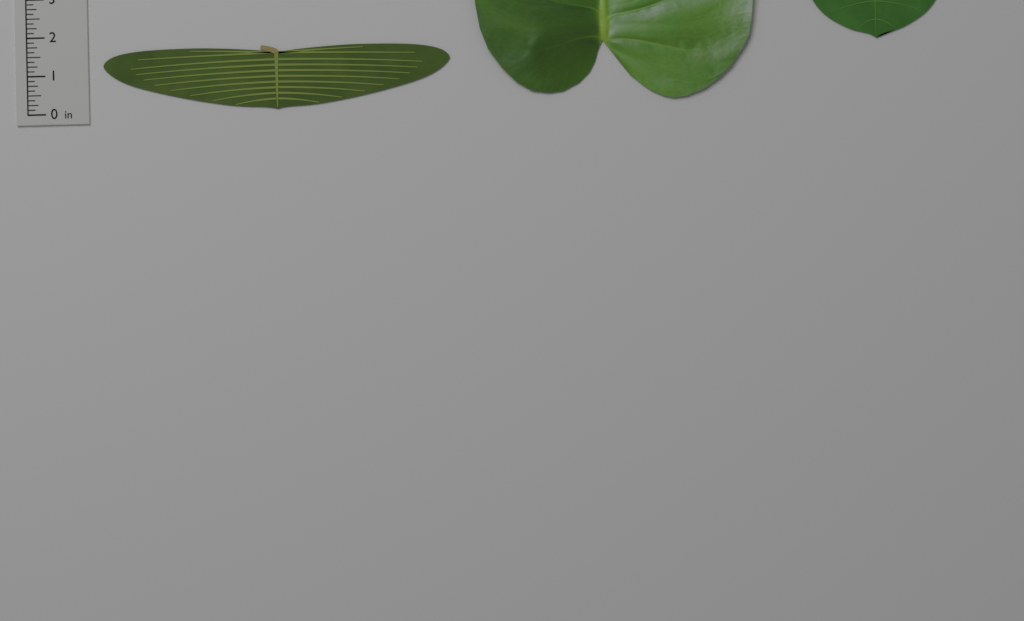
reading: 1.625 in
